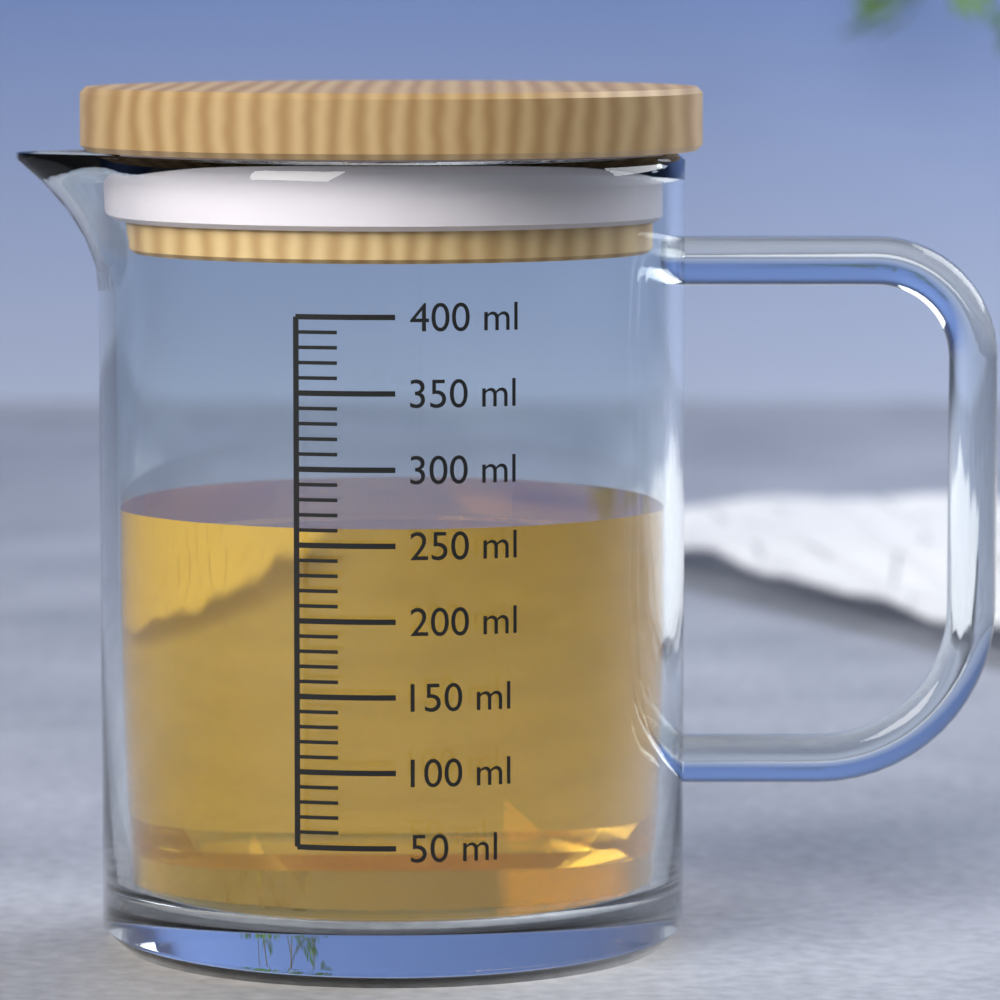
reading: 260 ml
